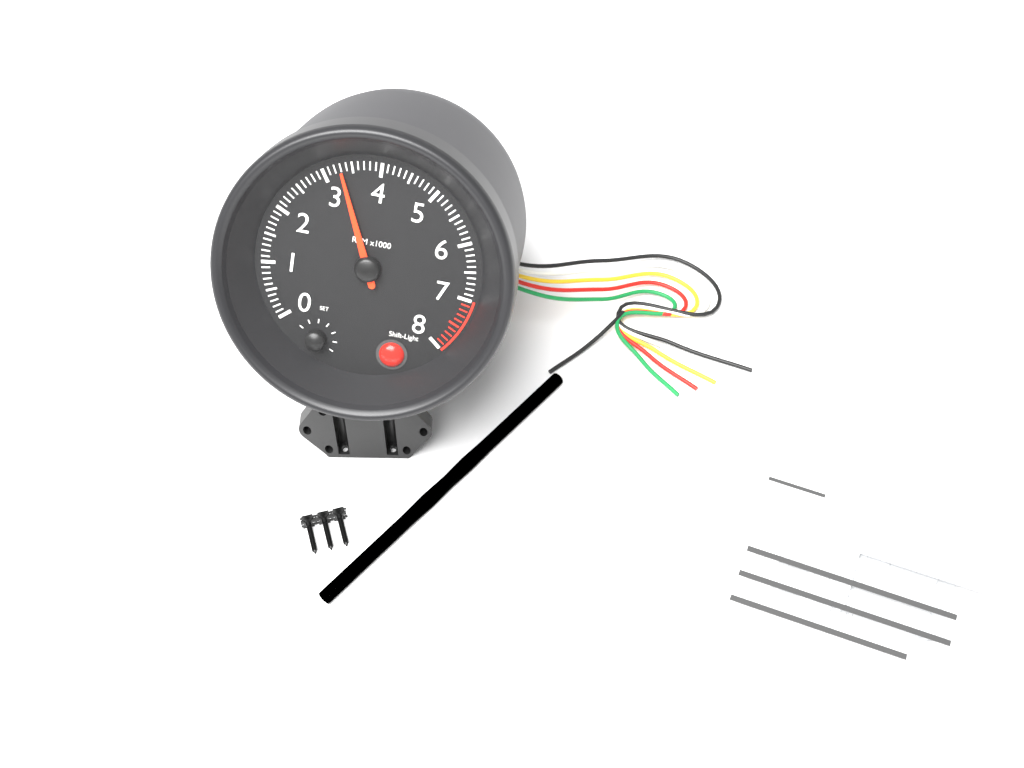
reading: 3300 RPM
